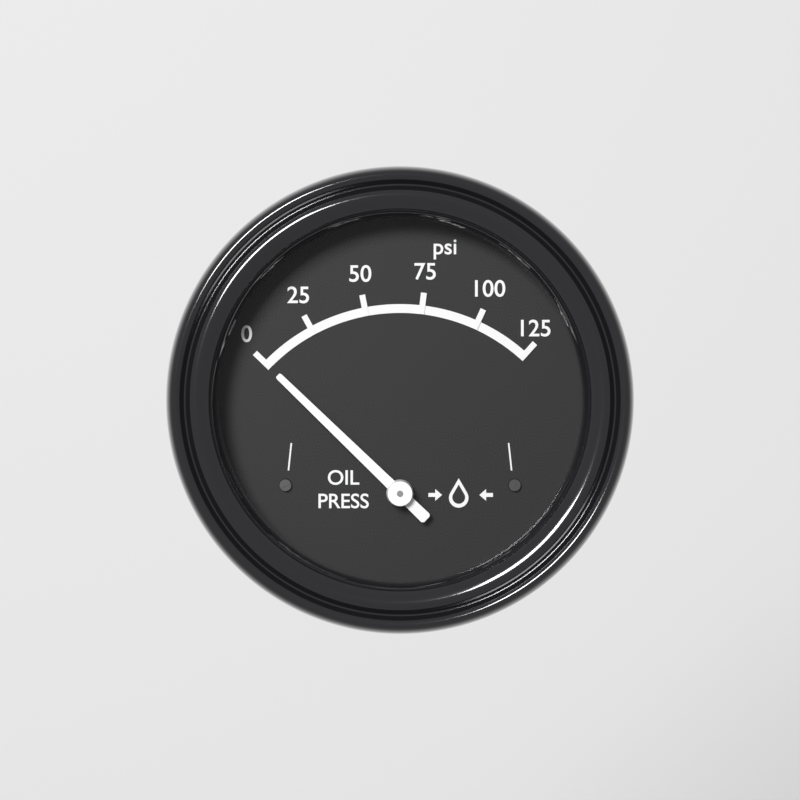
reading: 0 psi
